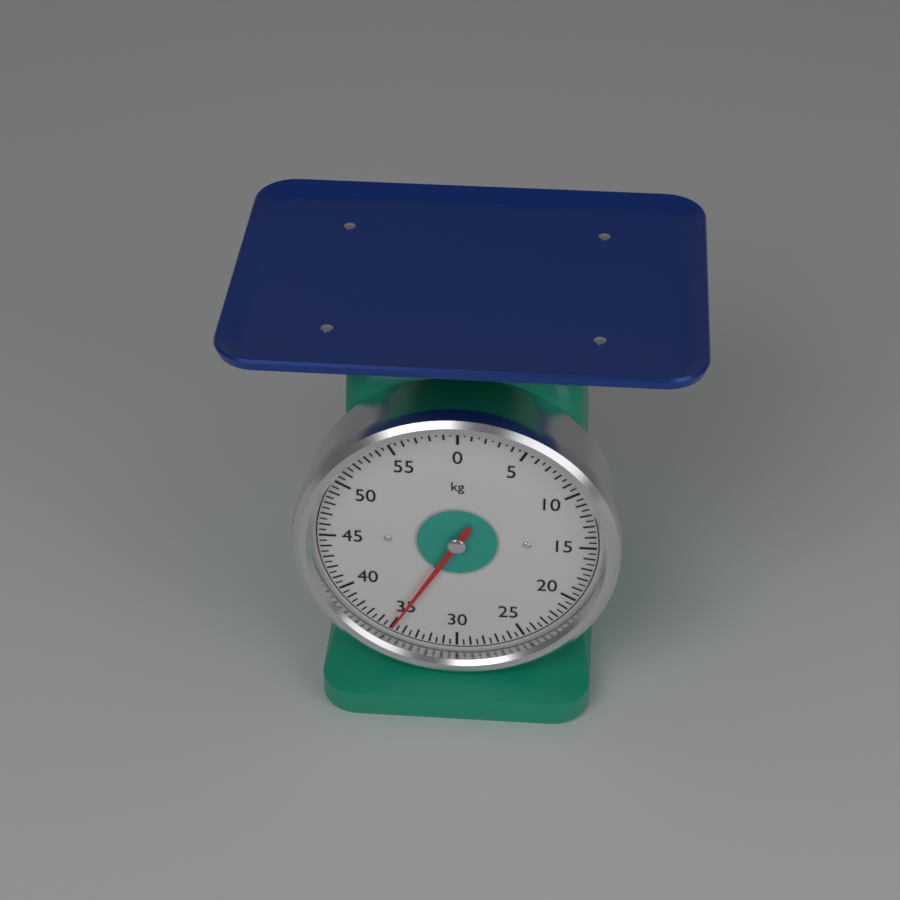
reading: 35.0 kg
